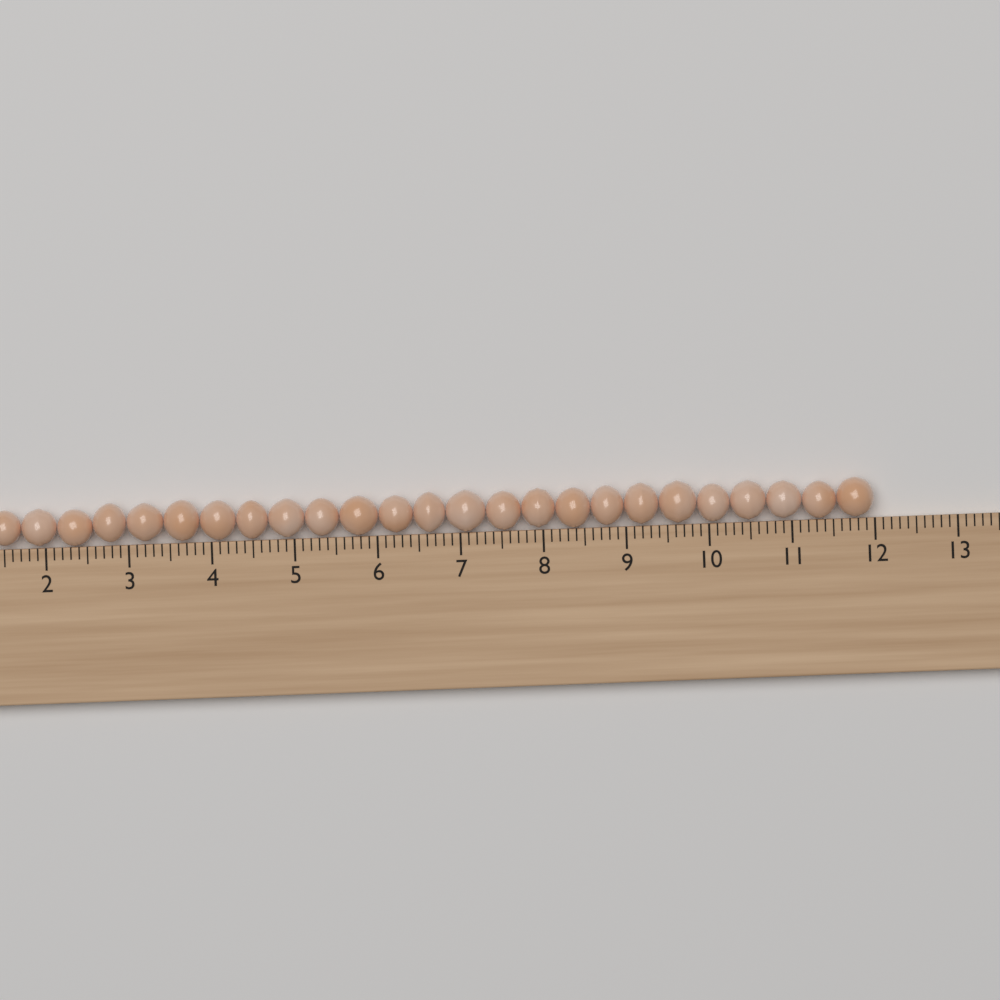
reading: 12.0 cm
